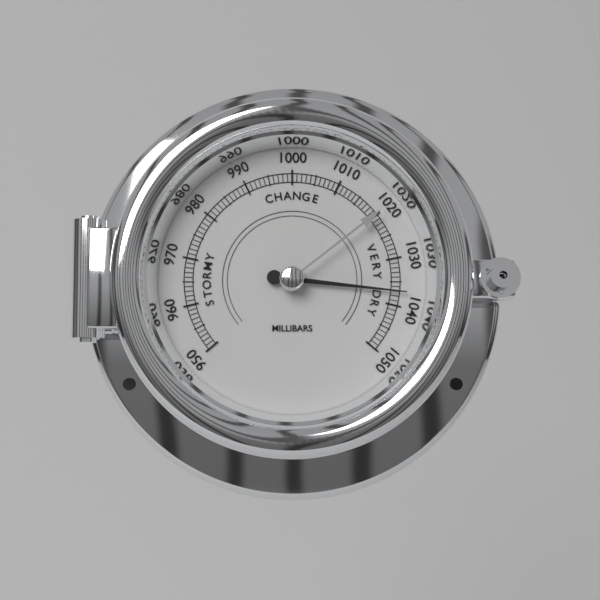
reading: 1037 mbar
